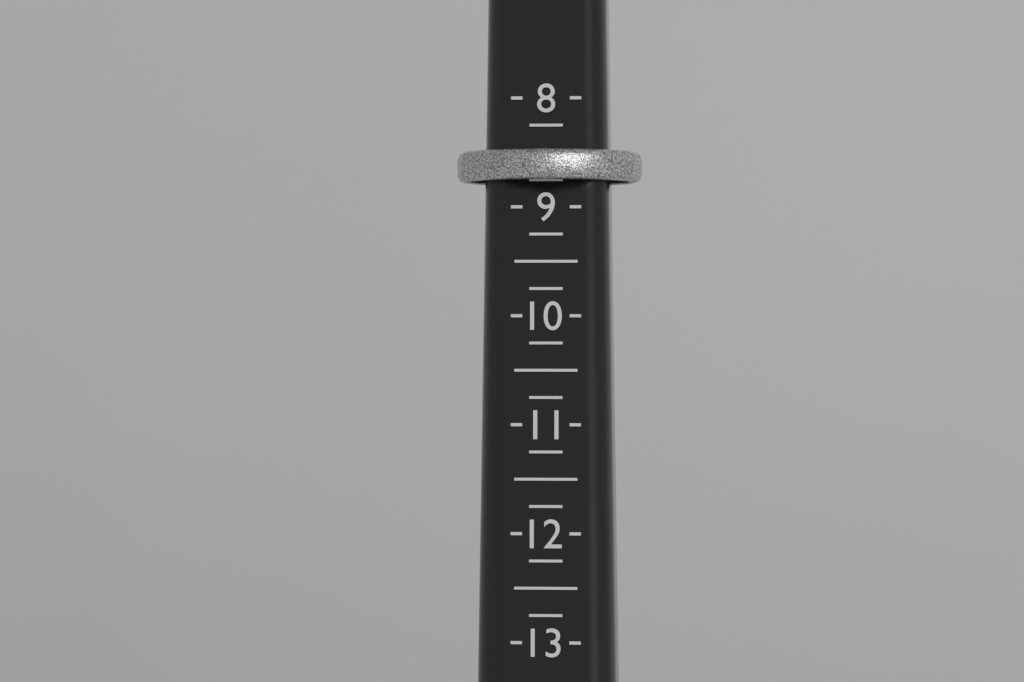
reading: 8.75 (no unit)
